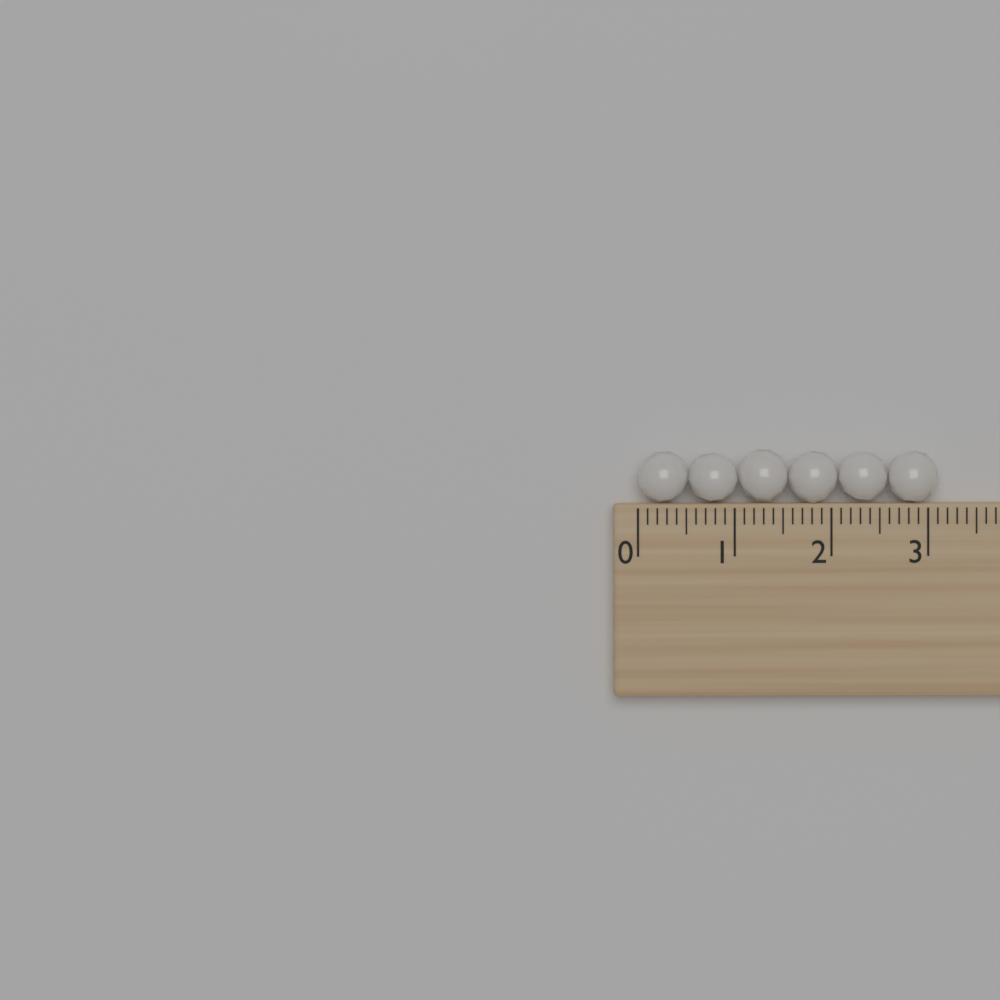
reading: 3.1 (no unit)
